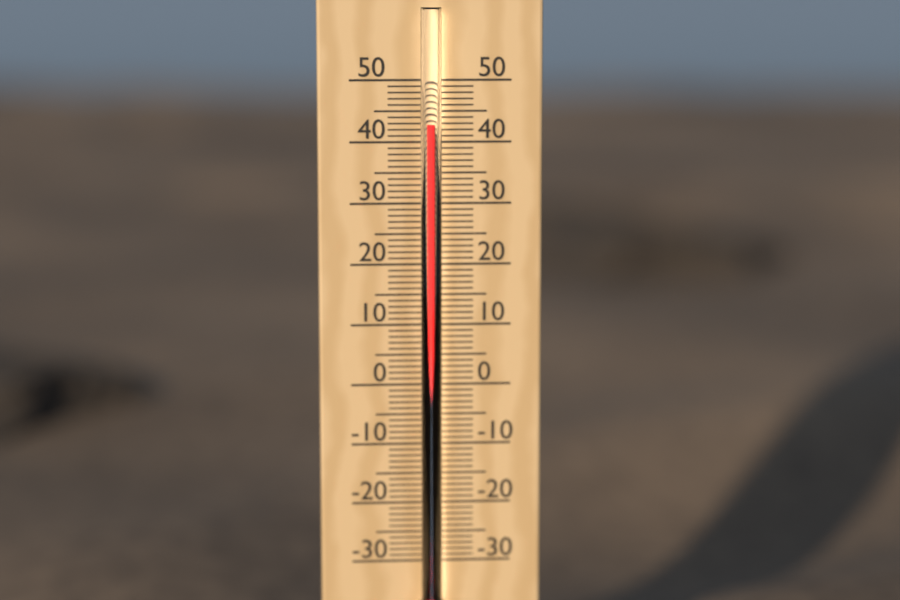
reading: 43 °C
